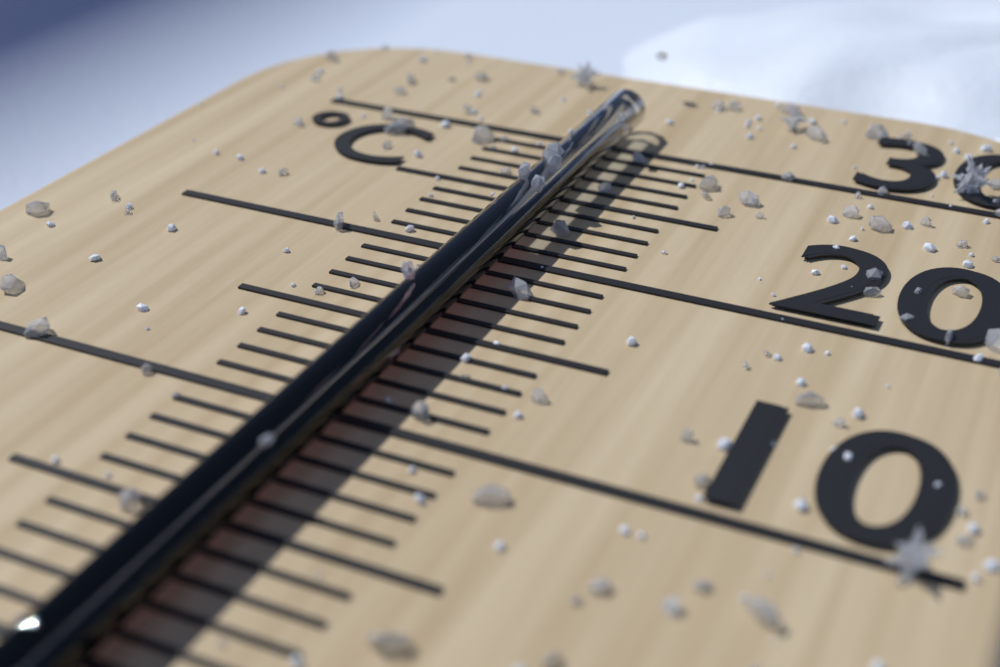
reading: 21 °C
